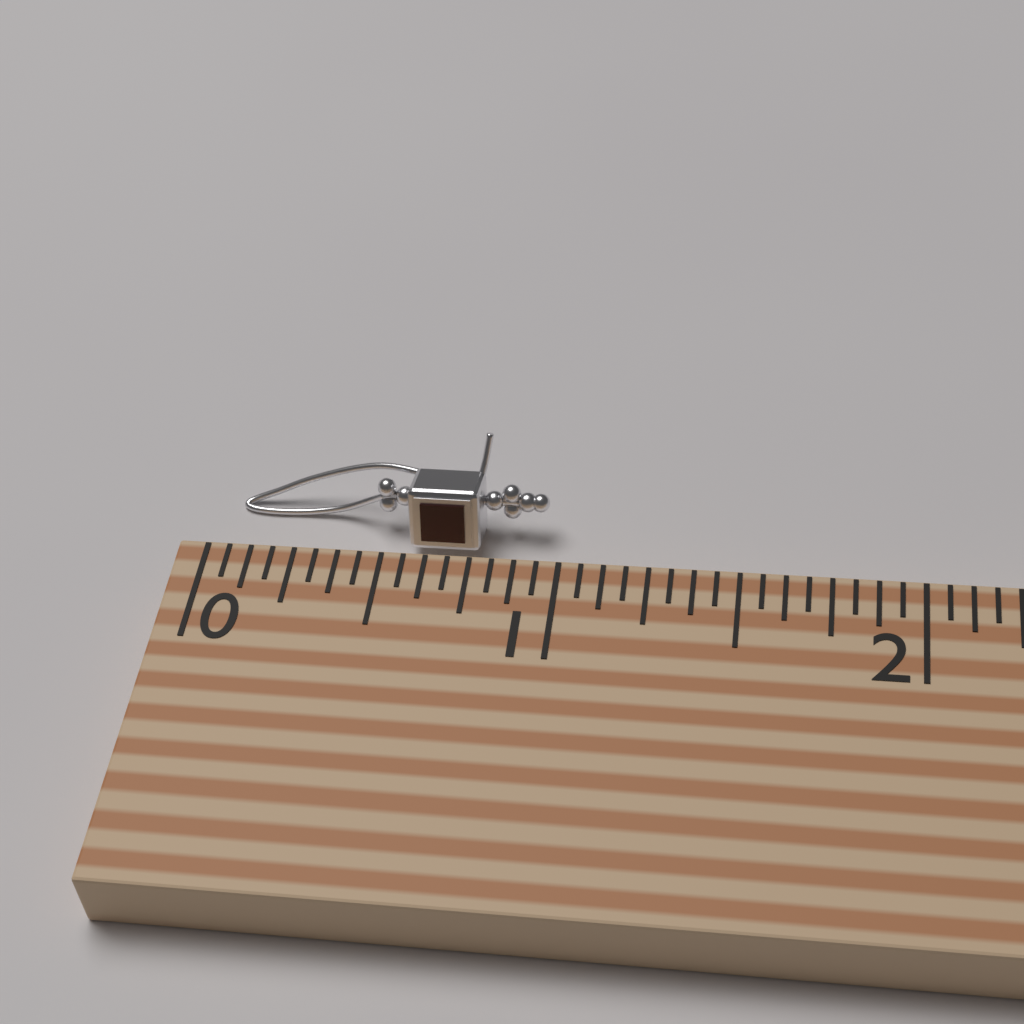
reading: 0.9375 (no unit)
